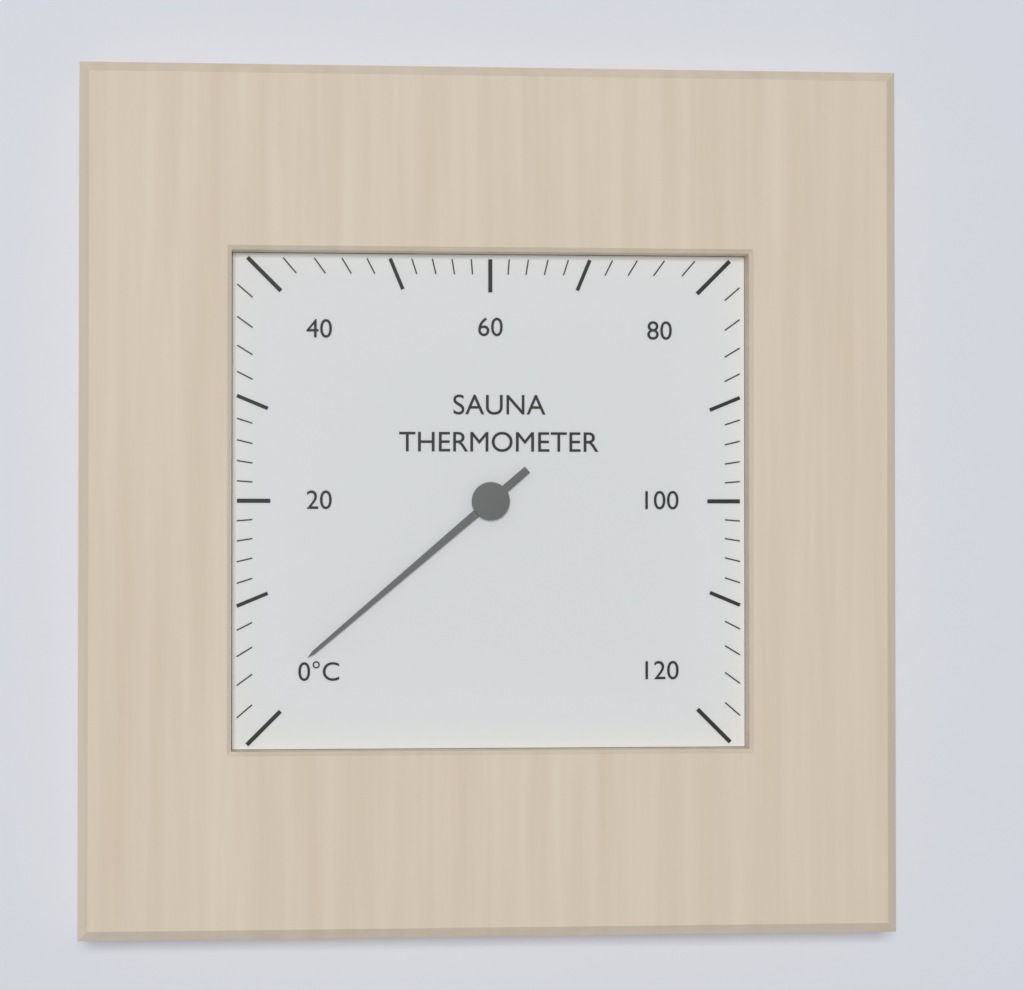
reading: 2 °C
